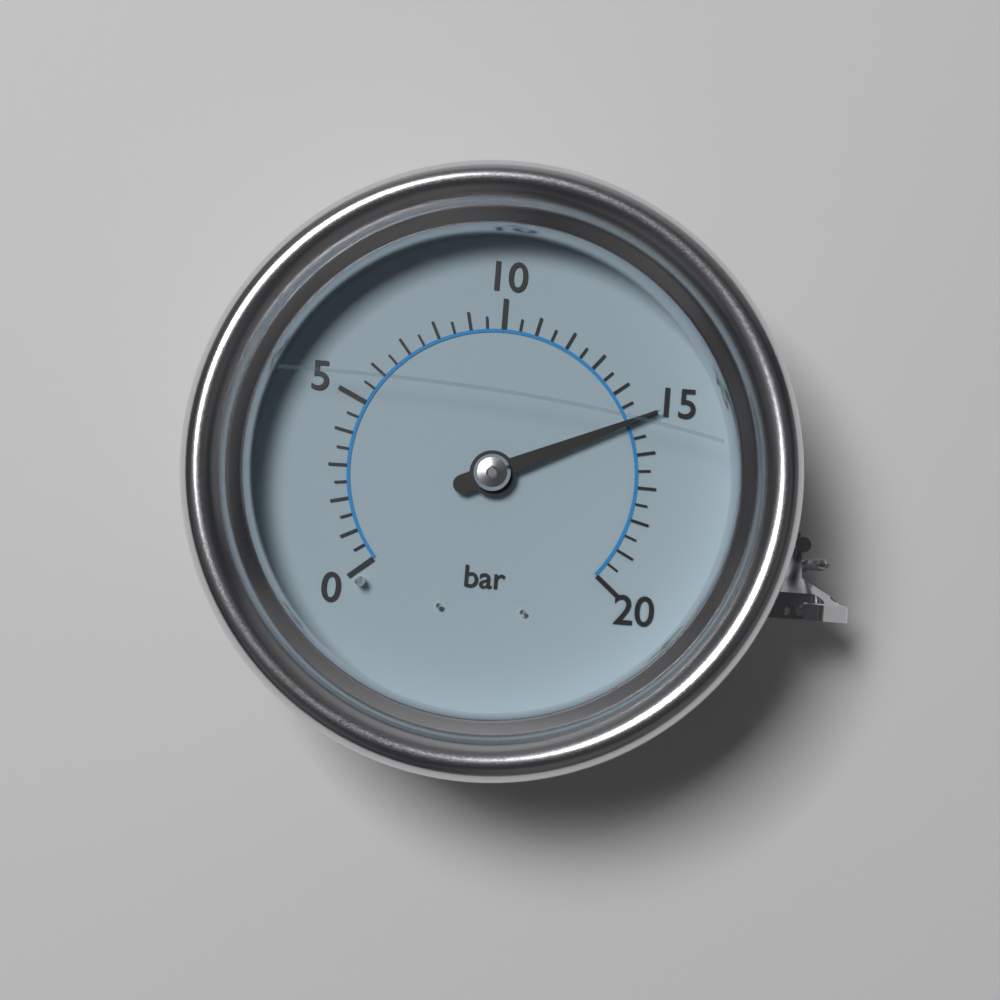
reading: 15.0 bar
